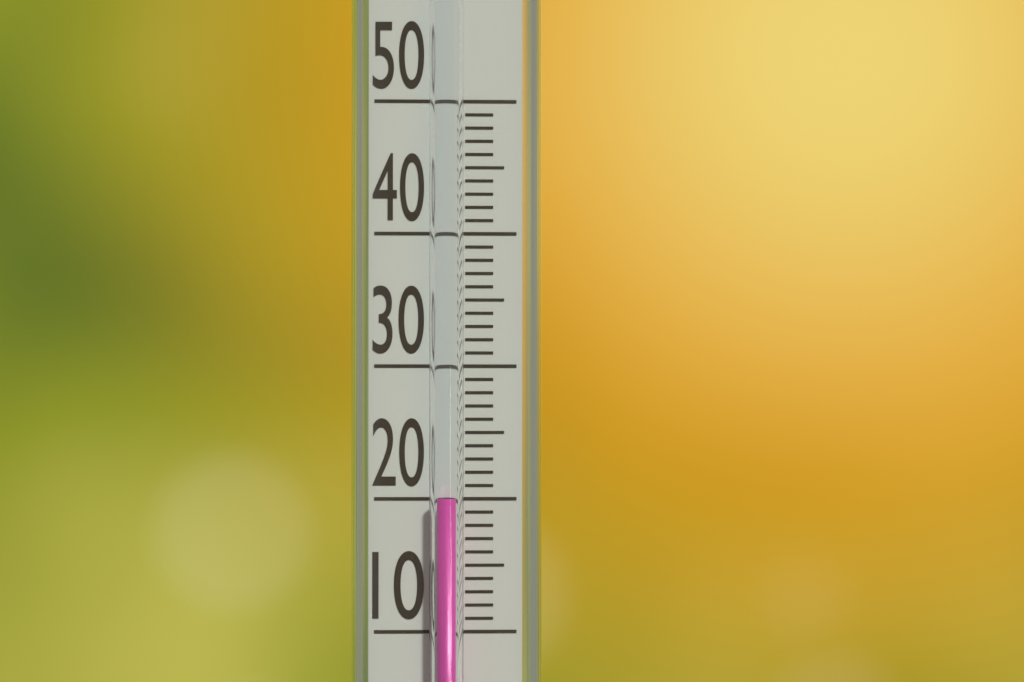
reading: 20 (no unit)
